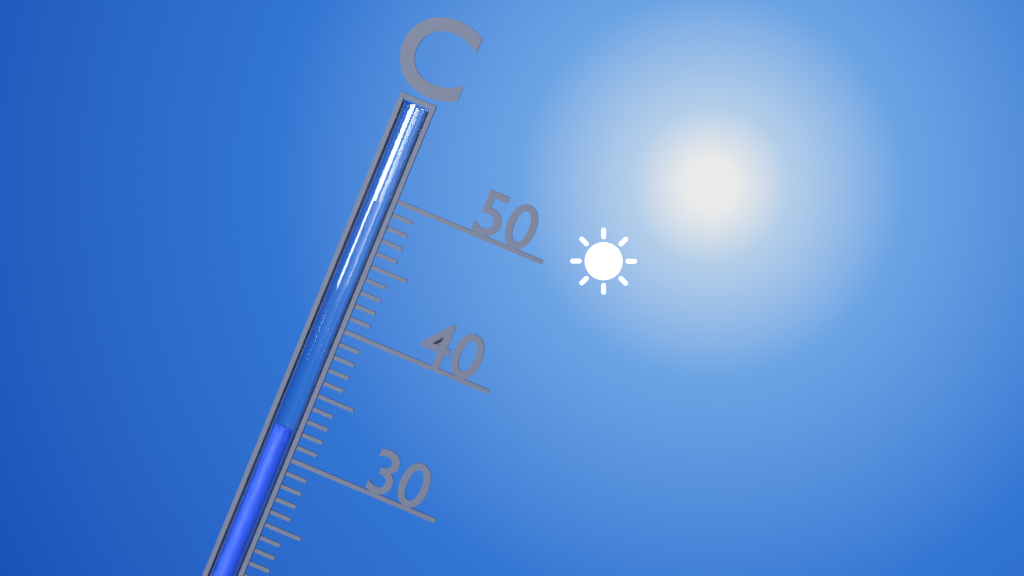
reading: 32 °C
